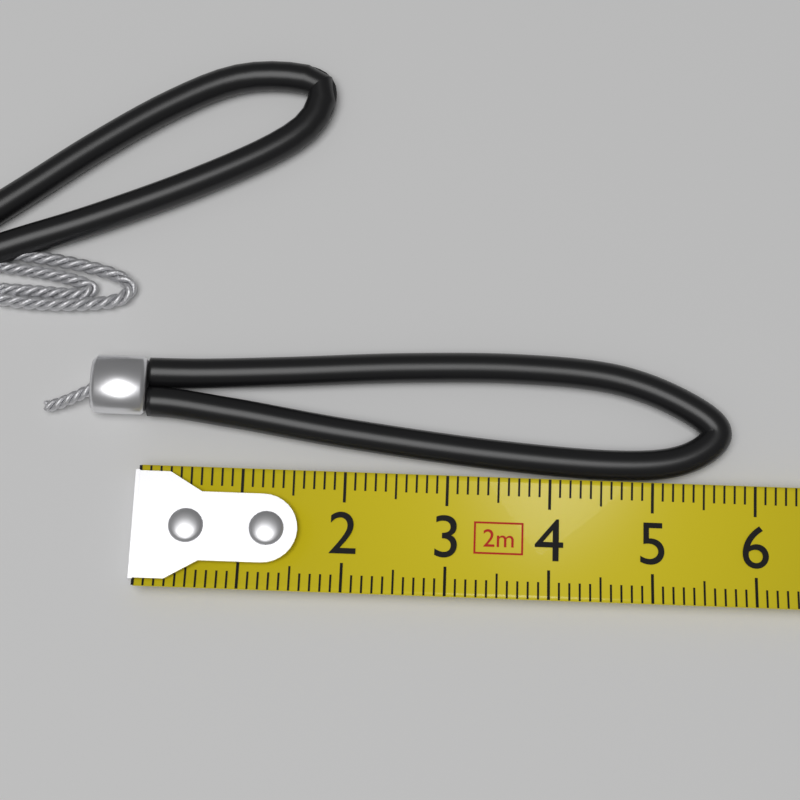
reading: 5.8 cm
